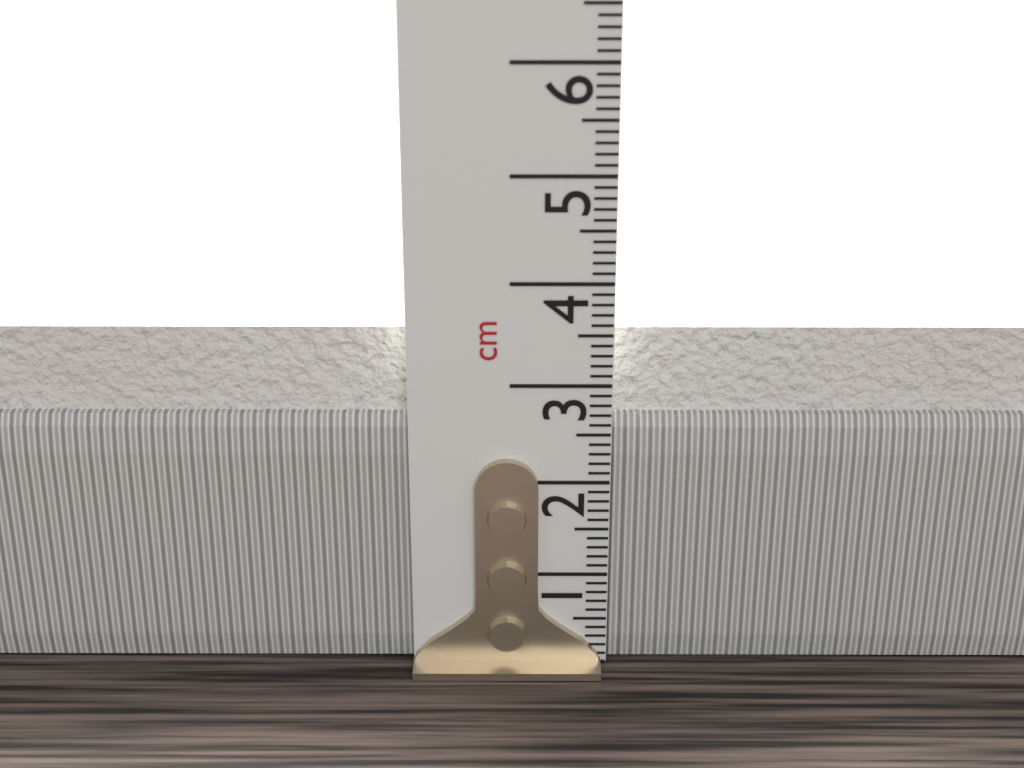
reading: 3.5 cm
